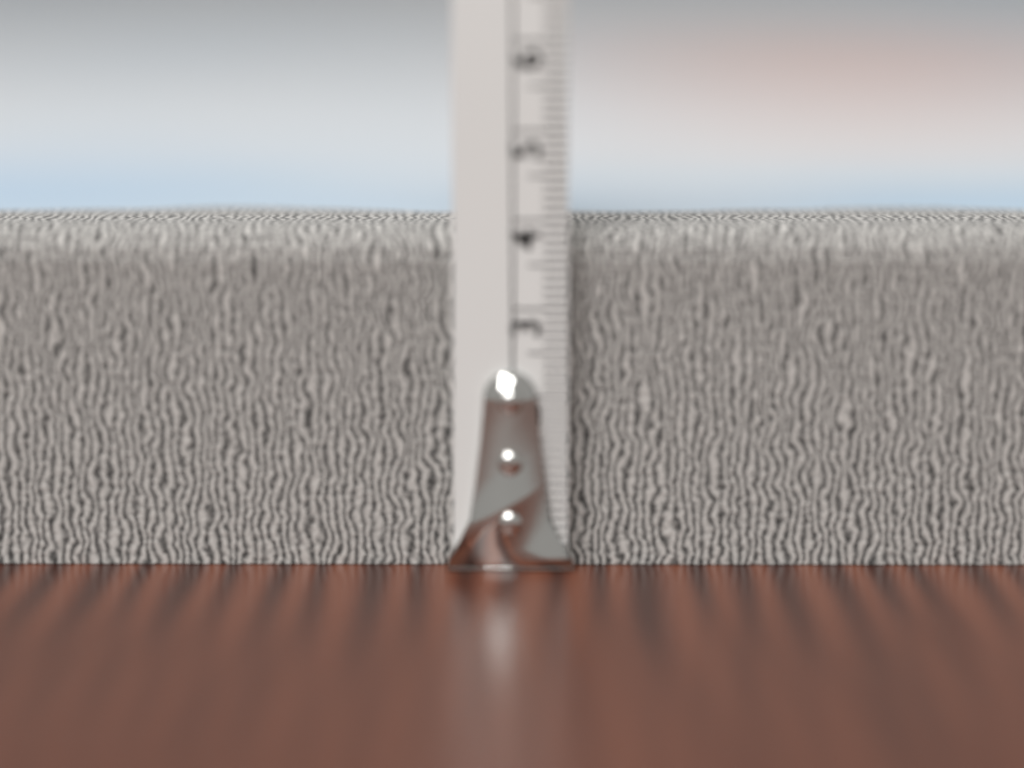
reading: 3.9 cm
